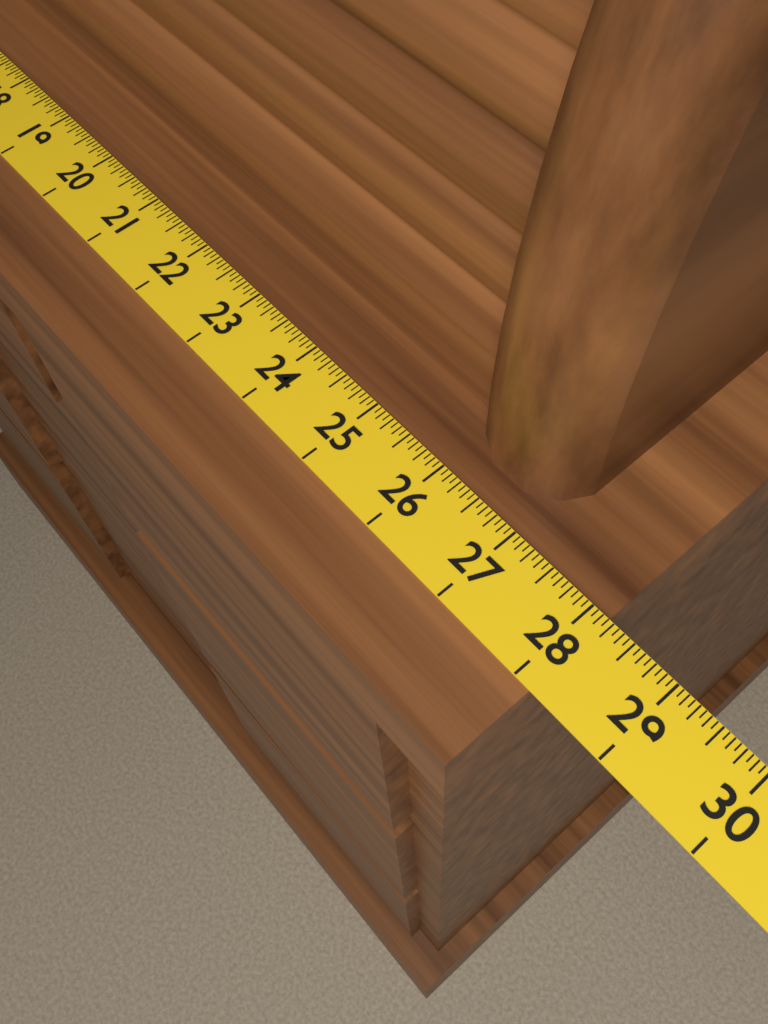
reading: 28.1875 (no unit)
